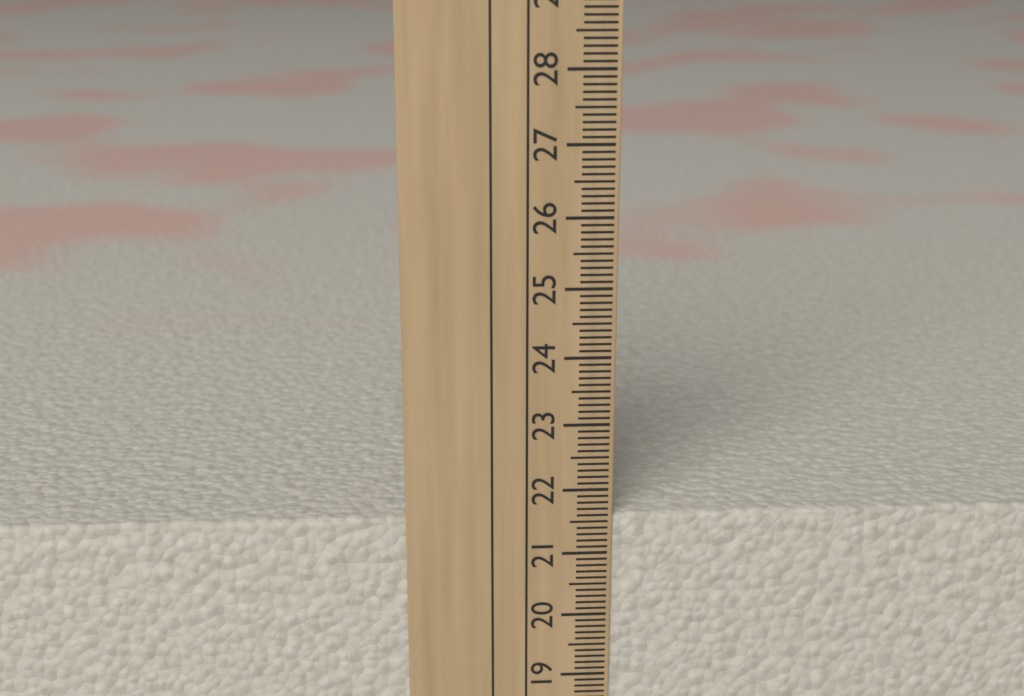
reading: 21.6 cm
